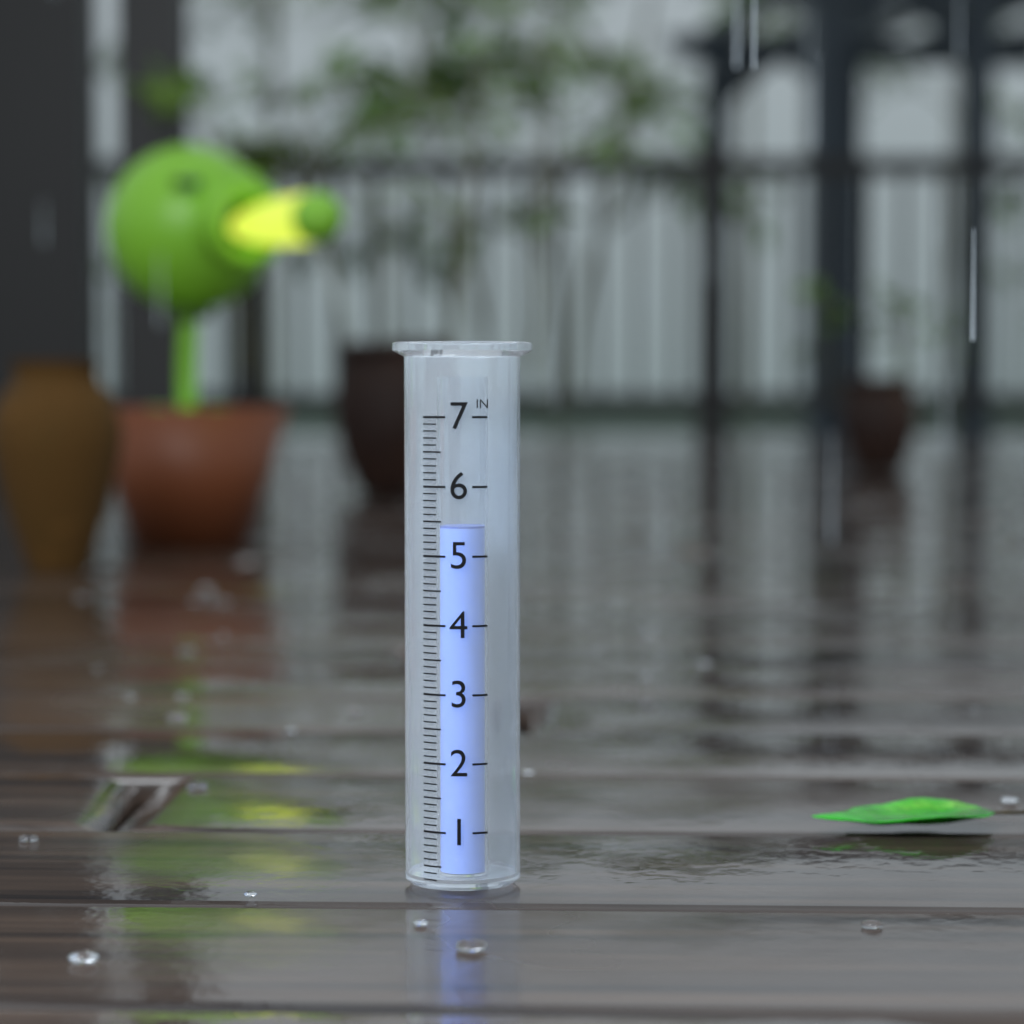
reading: 5.4 in
